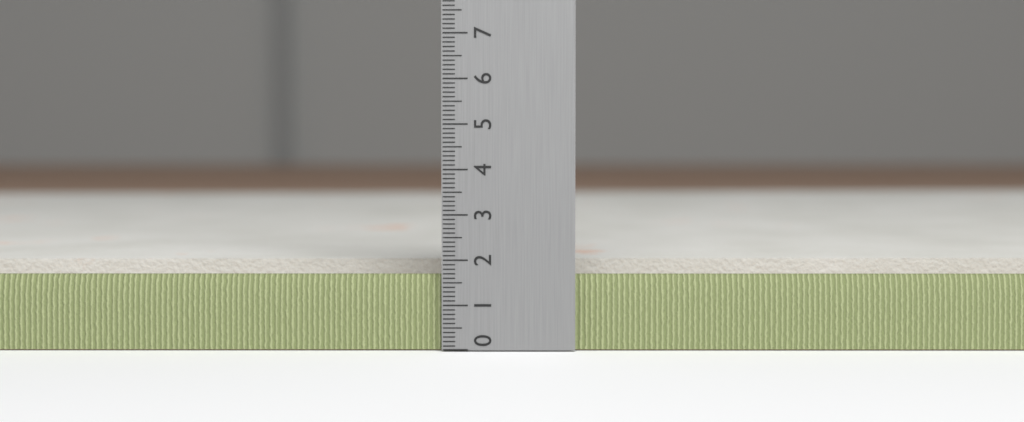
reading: 1.8 (no unit)
